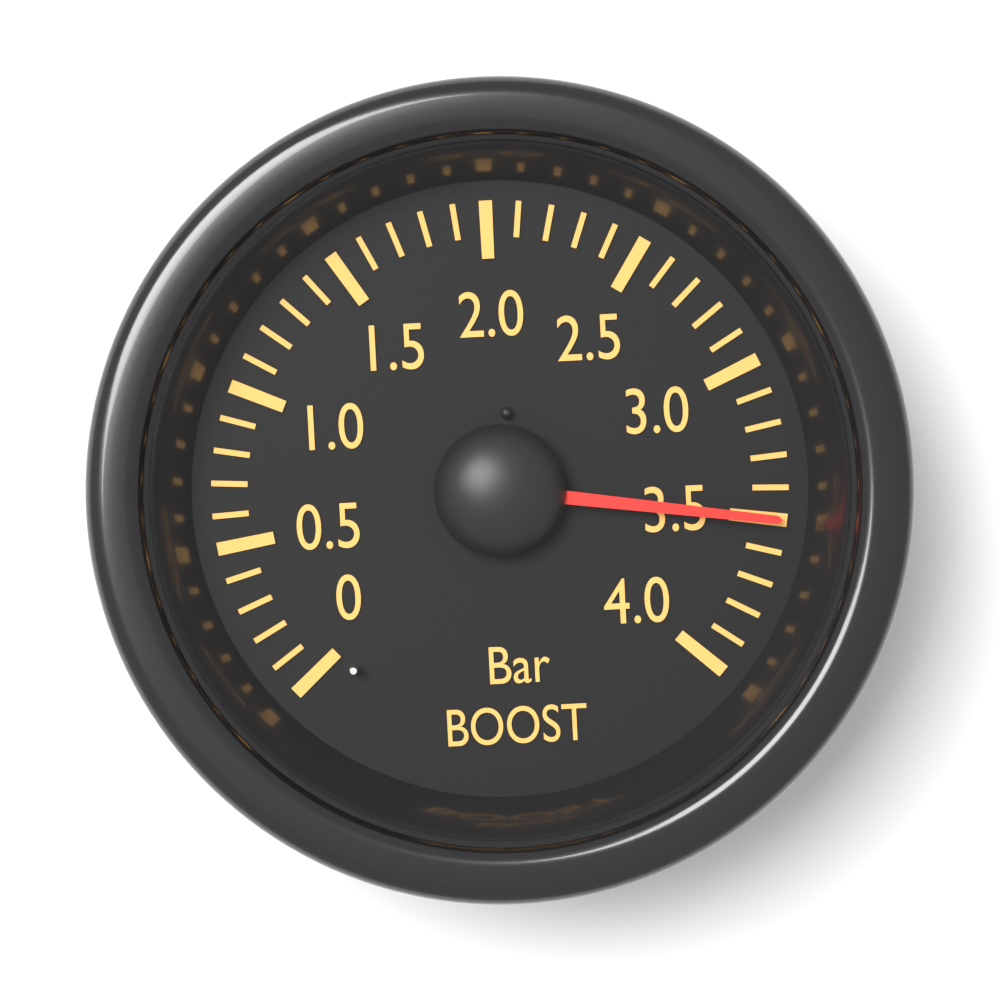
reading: 3.5 bar
